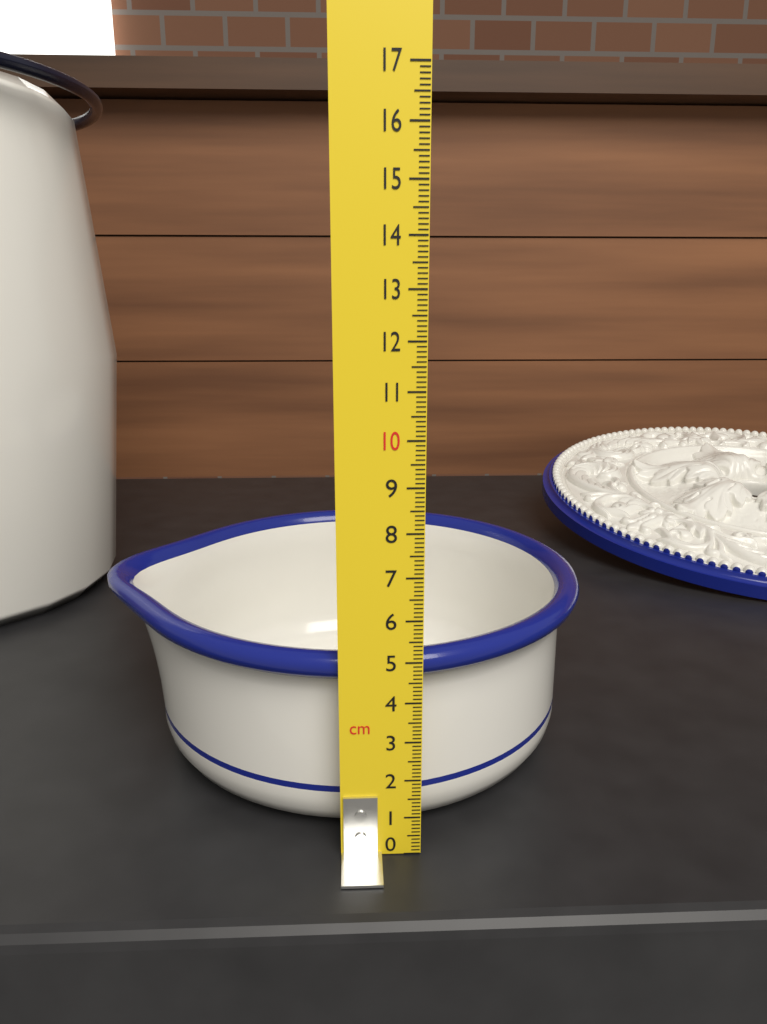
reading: 5.1 cm
